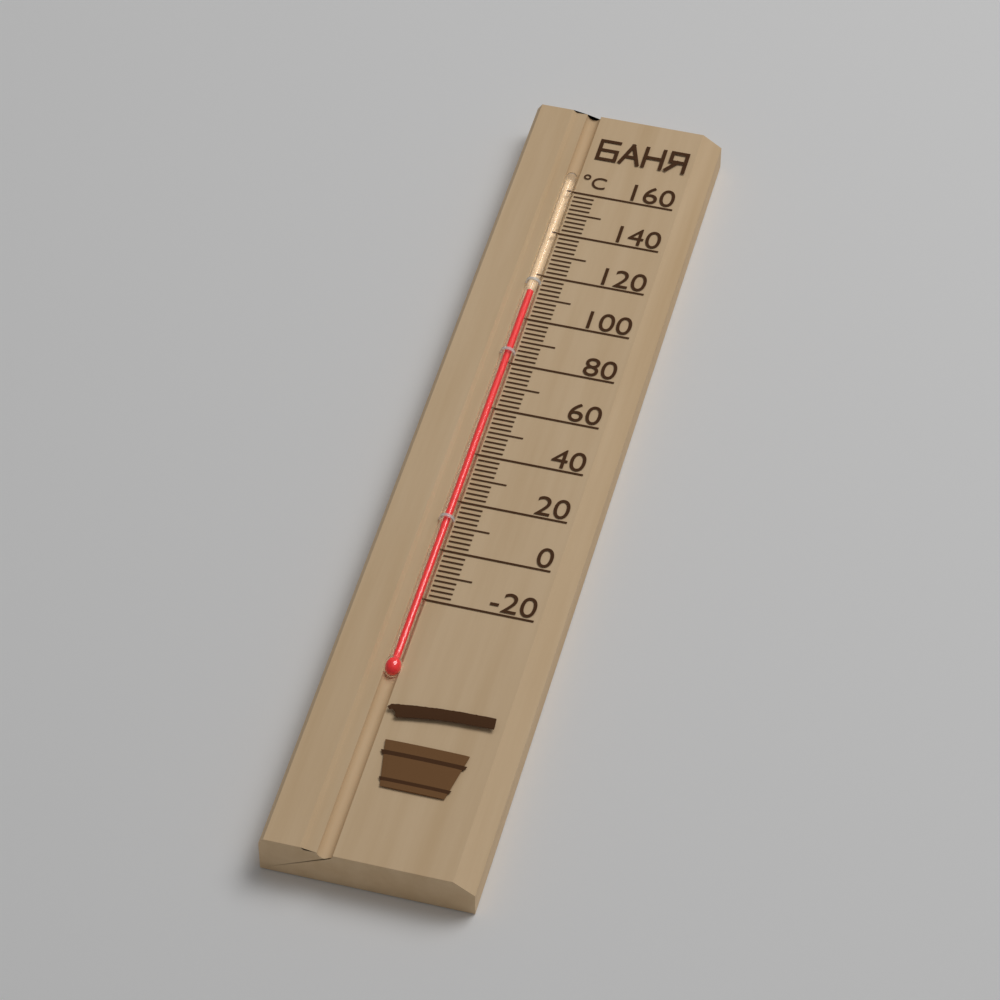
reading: 112 °C
